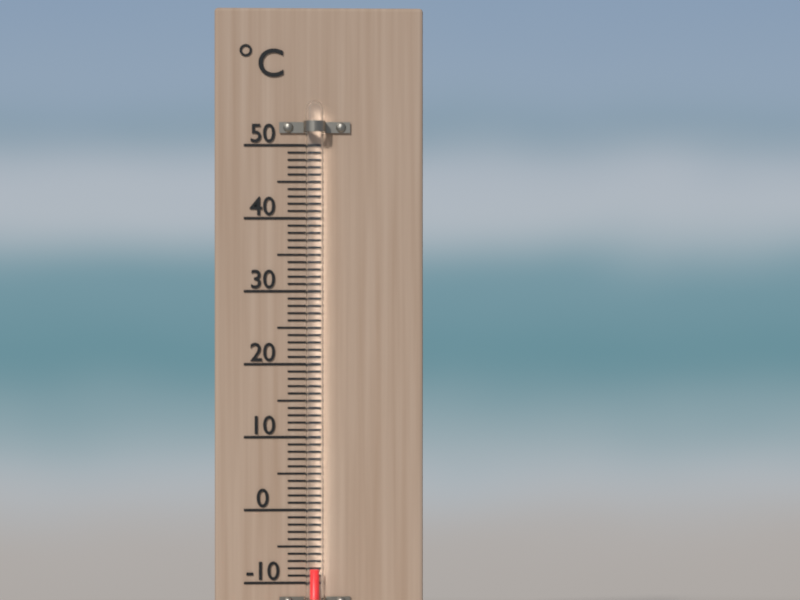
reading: -8 °C
